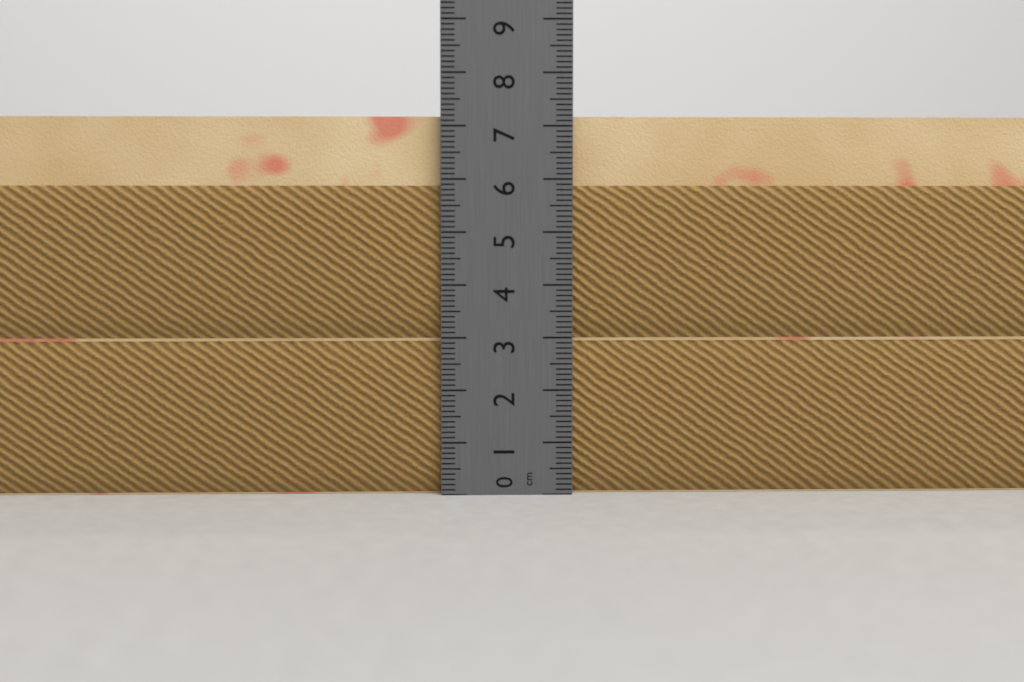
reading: 7.2 cm
